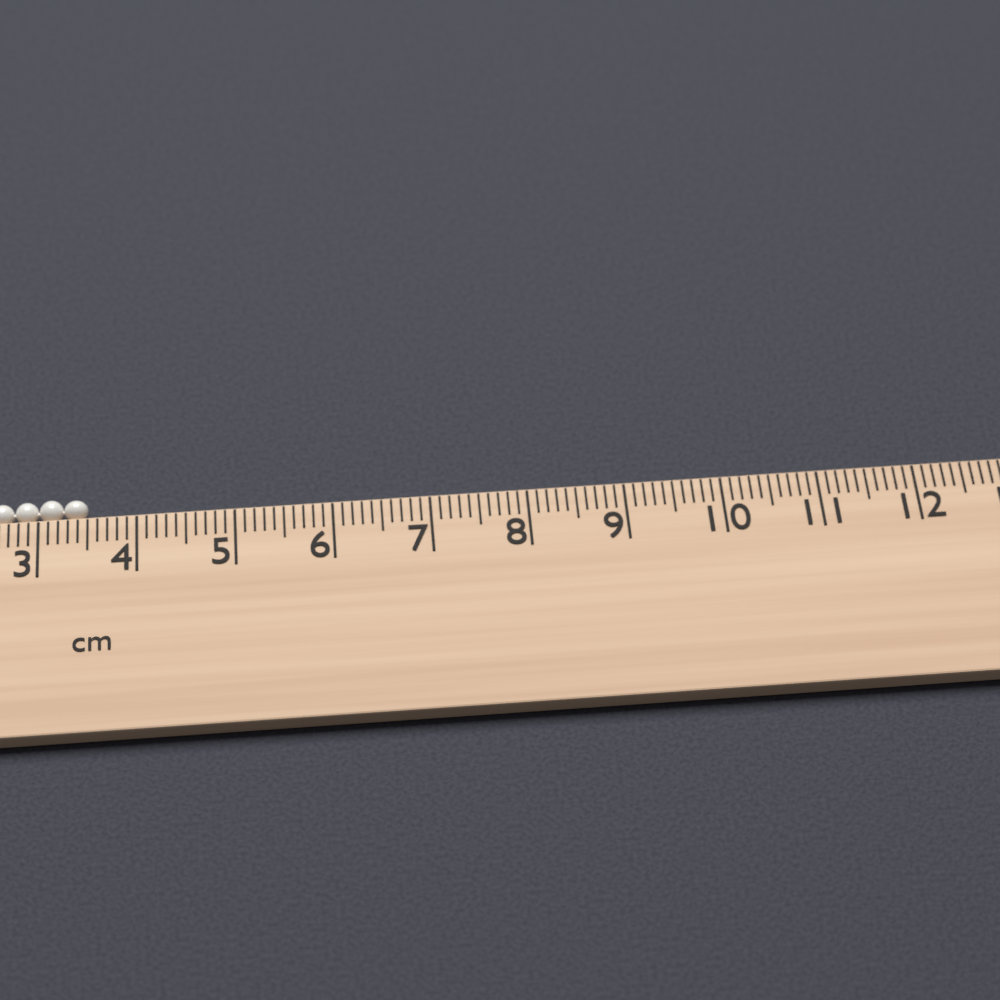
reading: 3.5 cm
